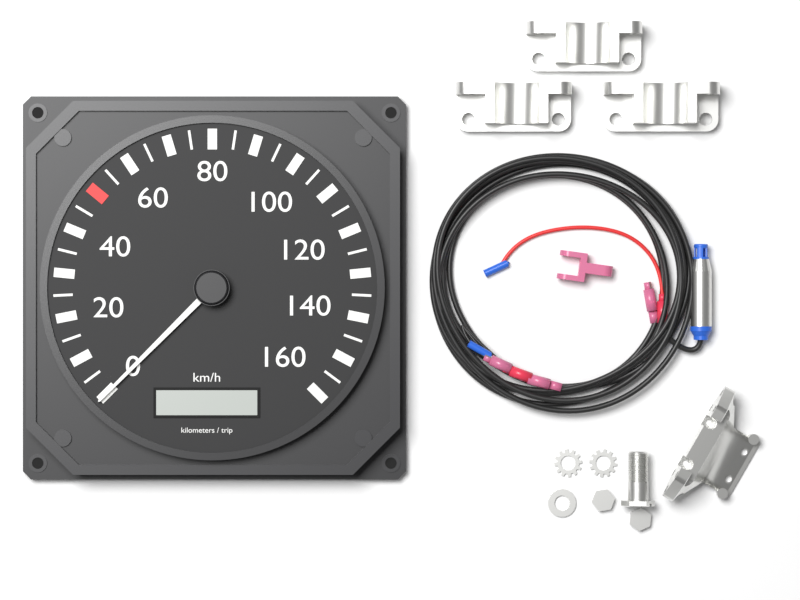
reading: 0 km/h
